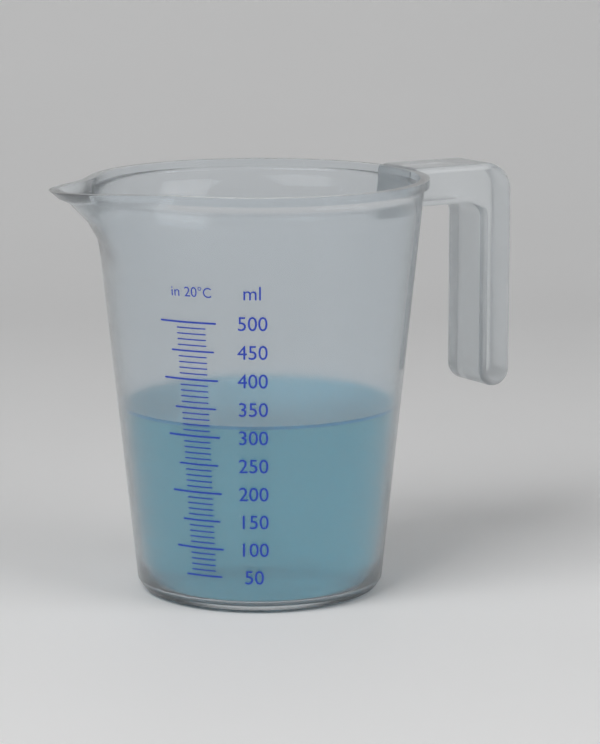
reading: 320 ml
